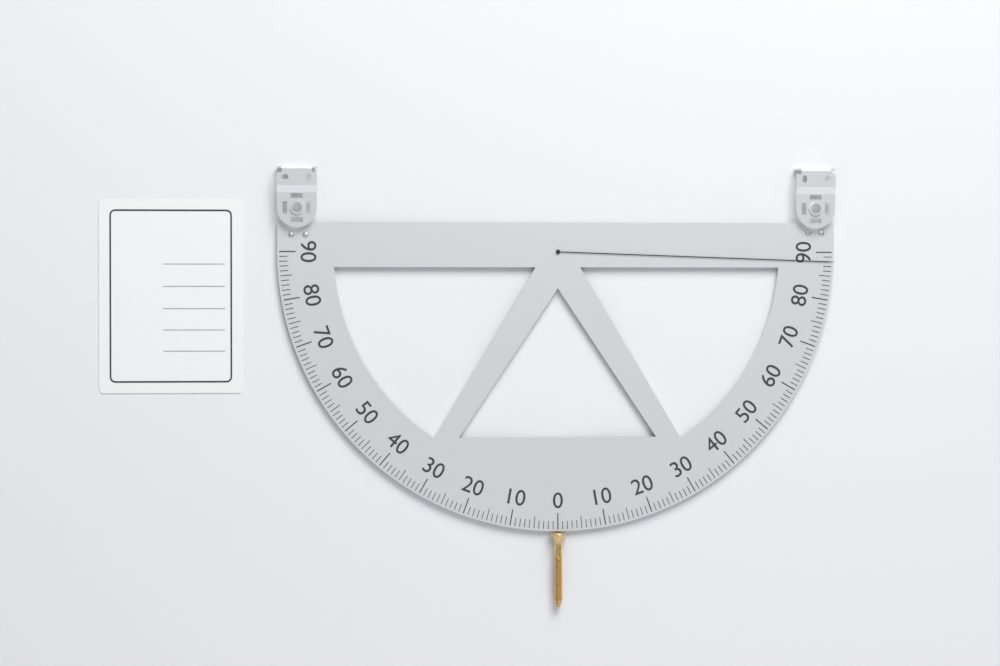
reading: 88 (no unit)
